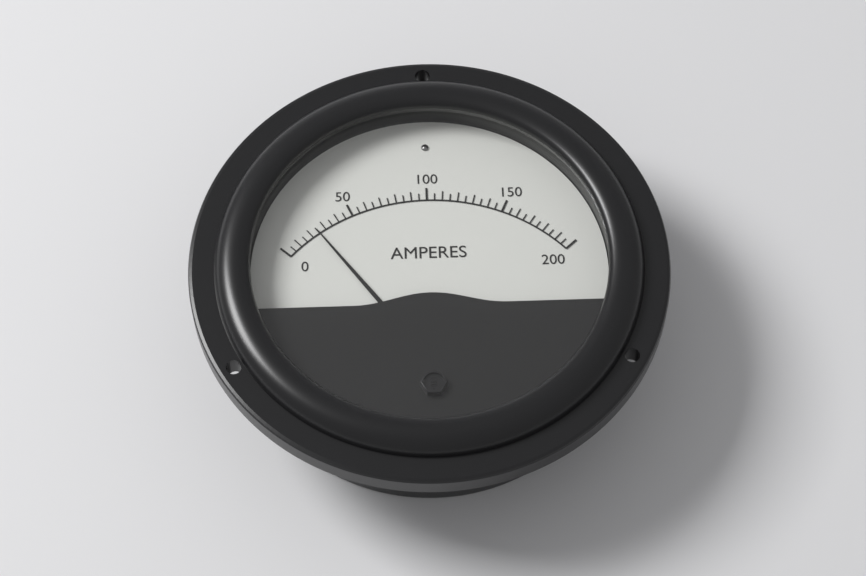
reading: 25 A
